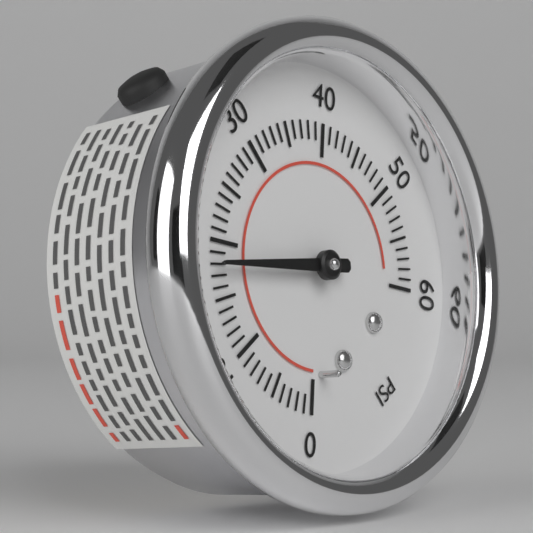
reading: 18 psi
